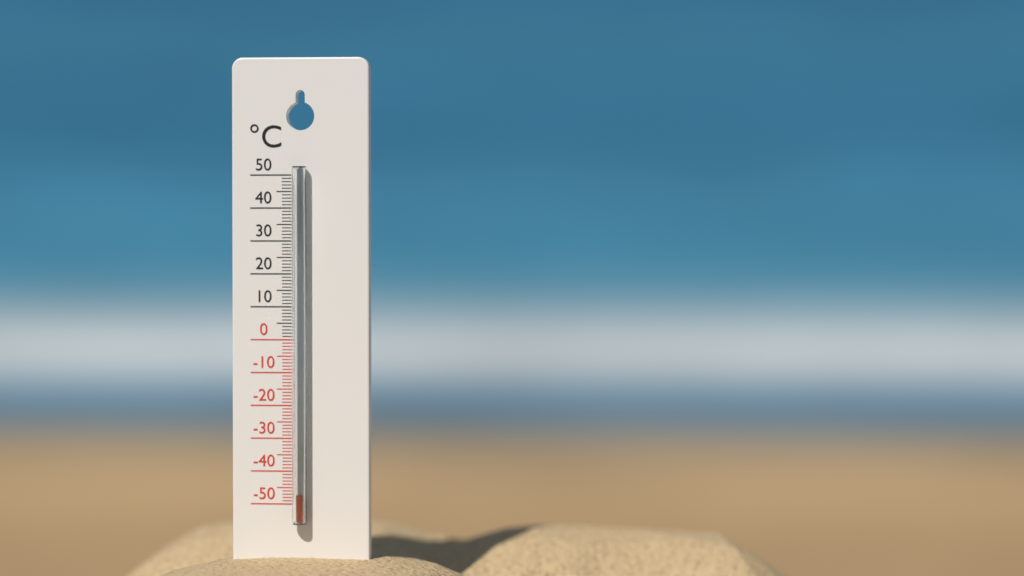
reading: -47 °C
